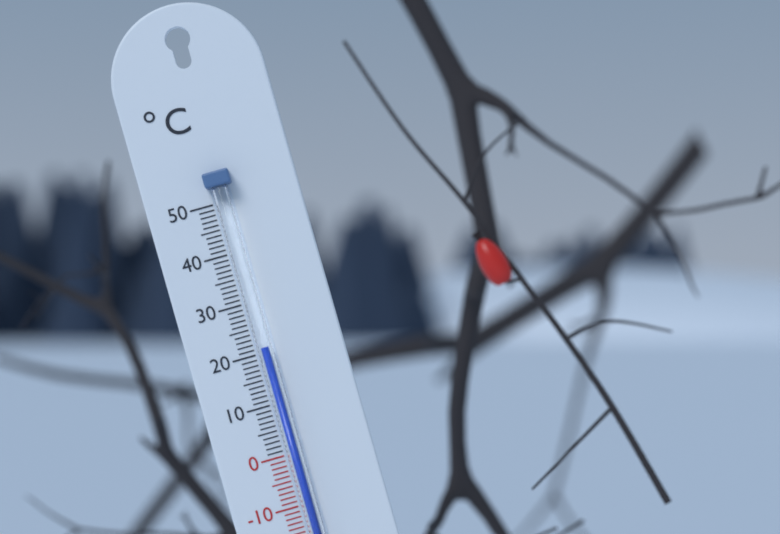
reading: 21 °C
